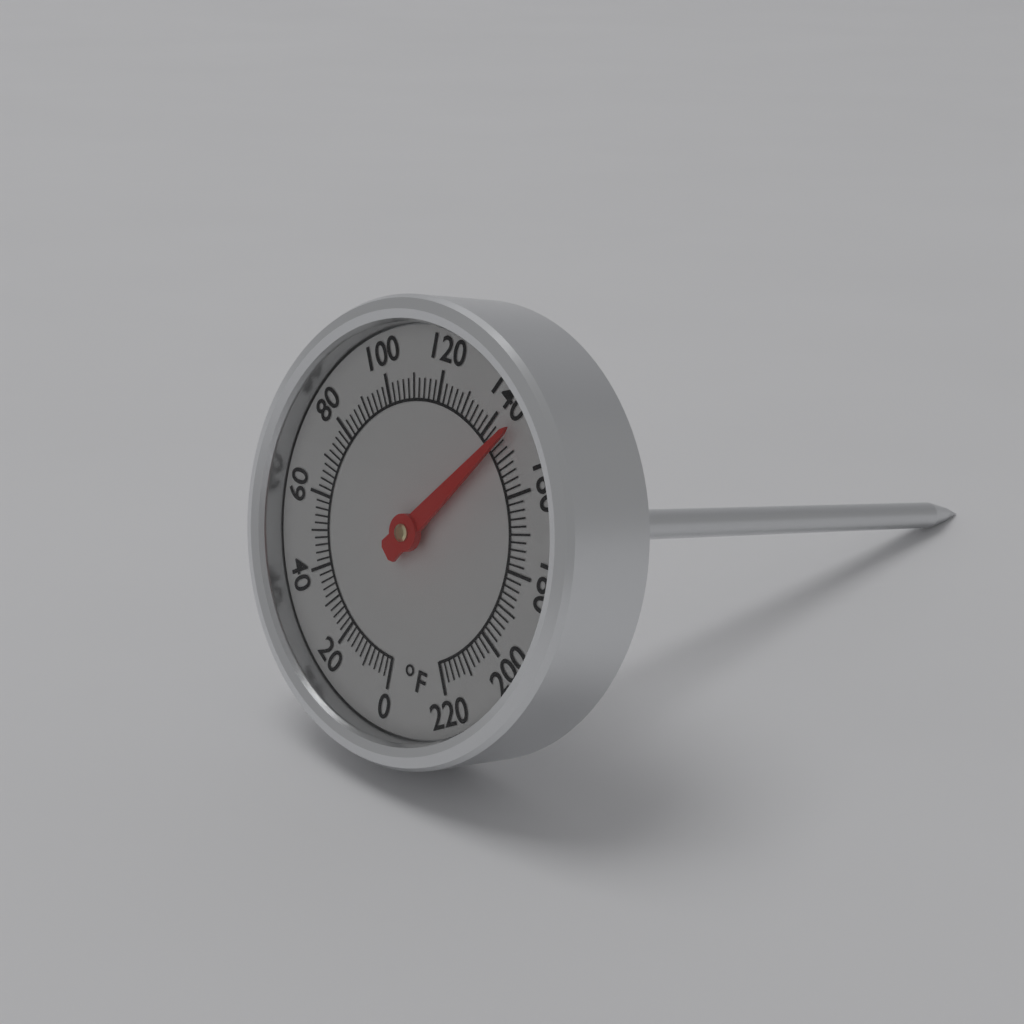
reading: 146 °F
